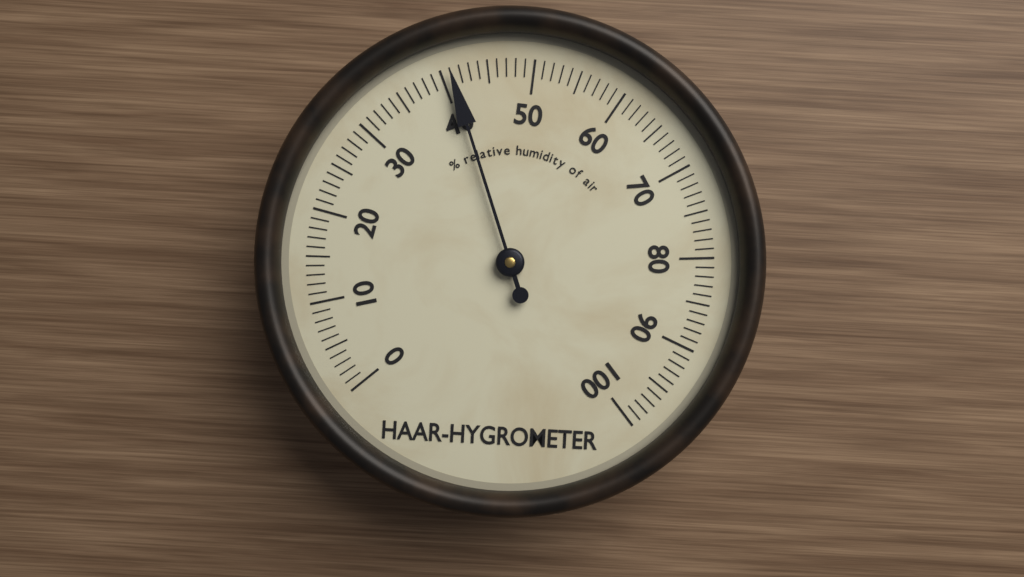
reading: 41 %
